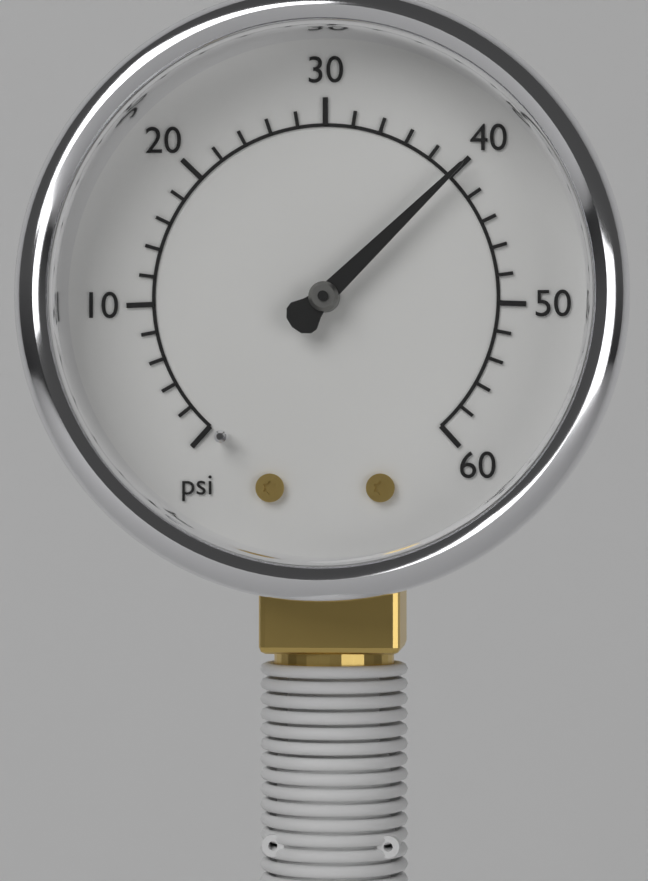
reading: 40 psi
